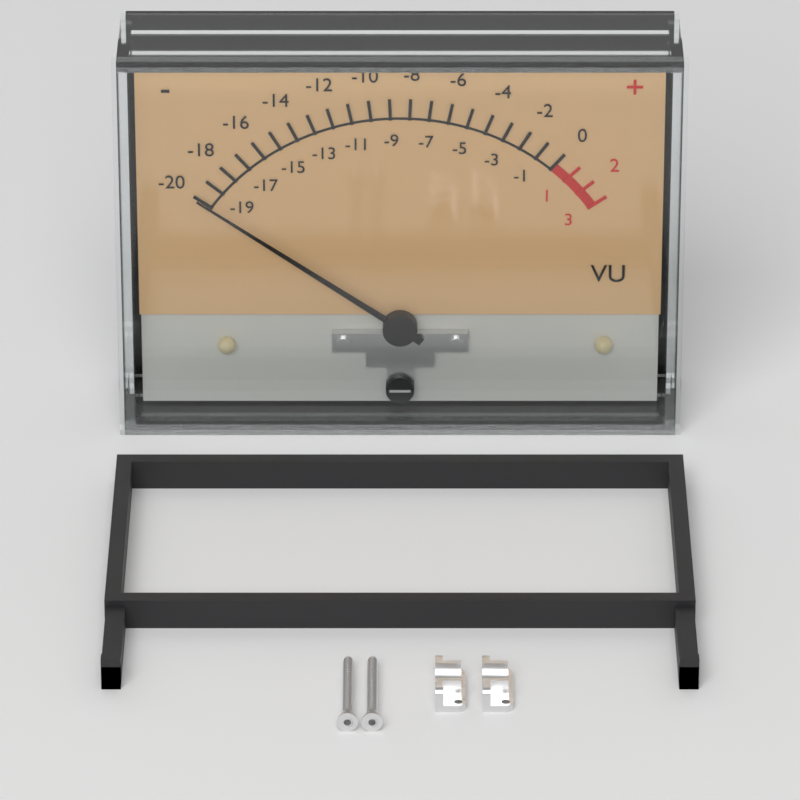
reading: -20 VU
